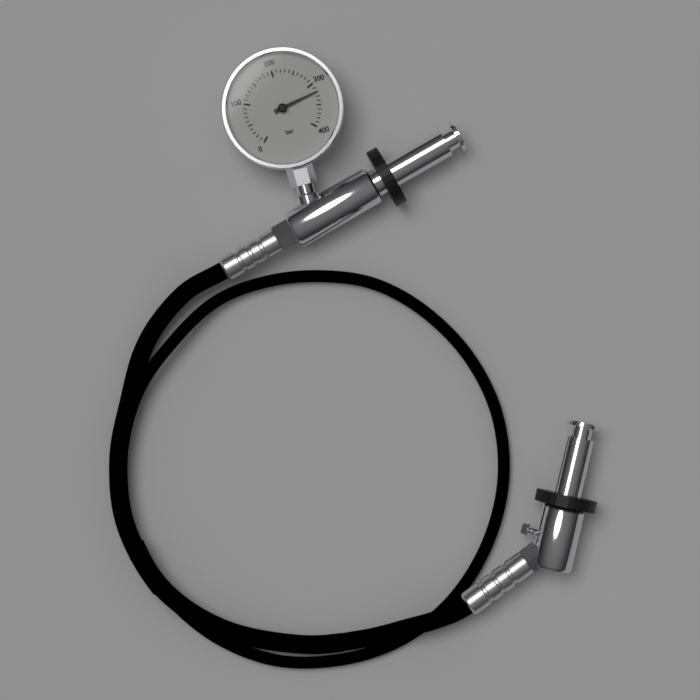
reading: 320 bar
